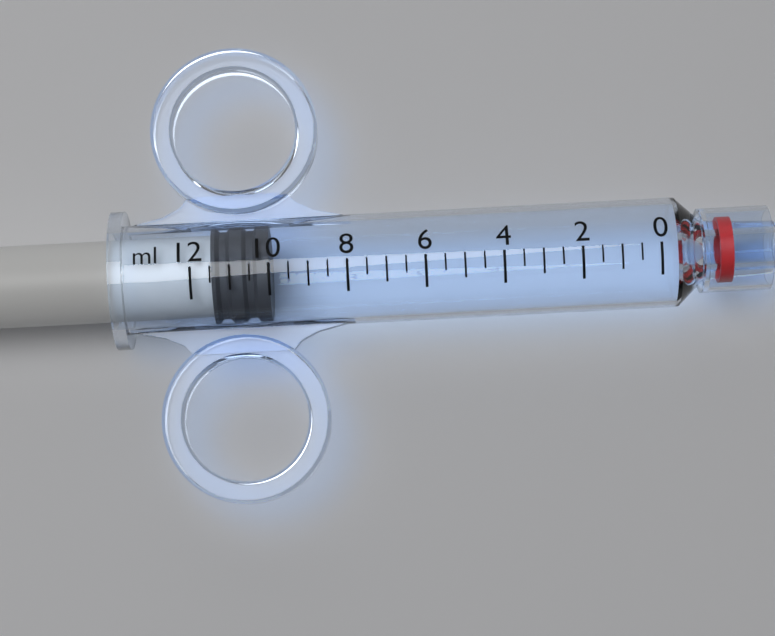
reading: 10.0 ml
